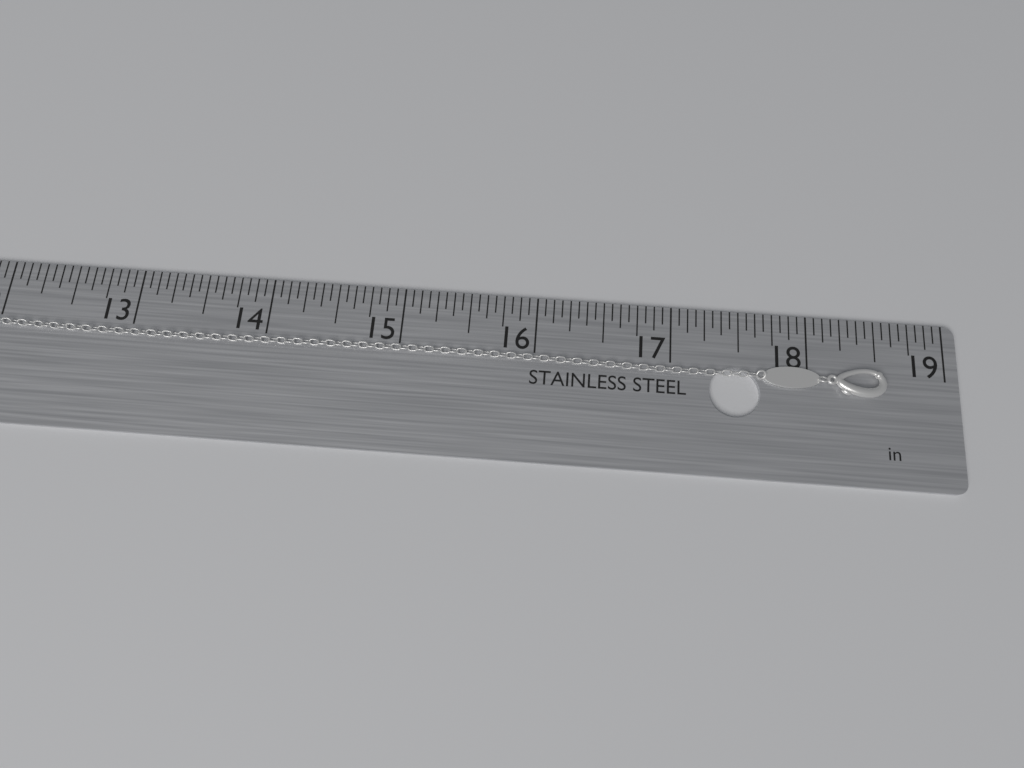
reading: 18.5625 in
